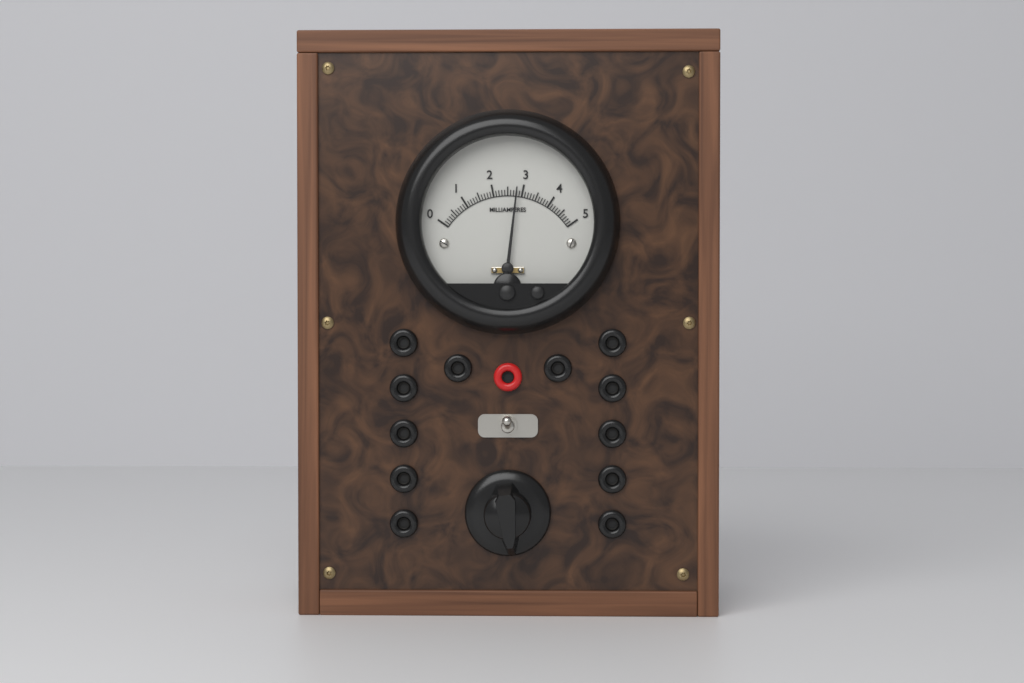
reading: 2.8 mA
